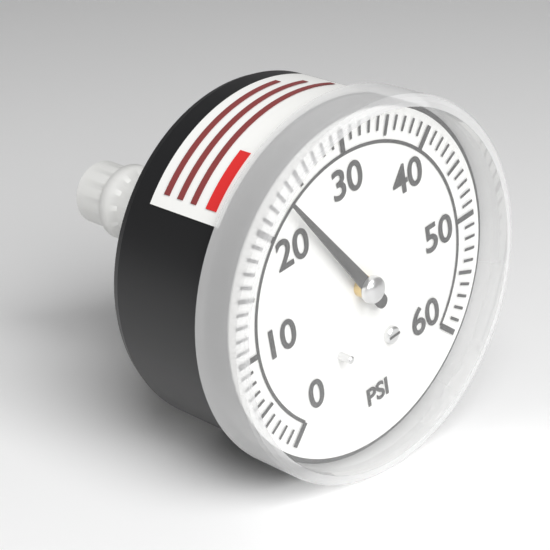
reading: 23 psi
